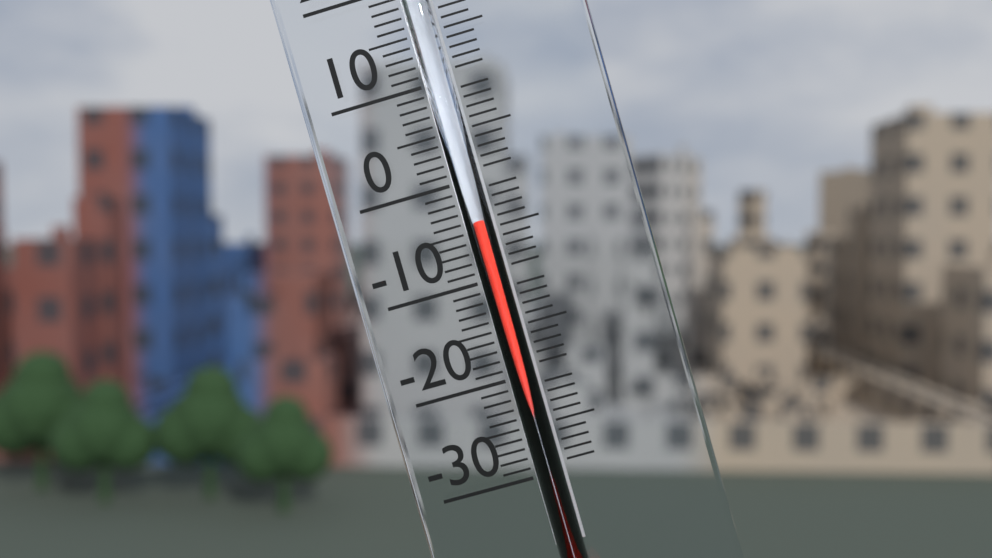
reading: -4 °C
